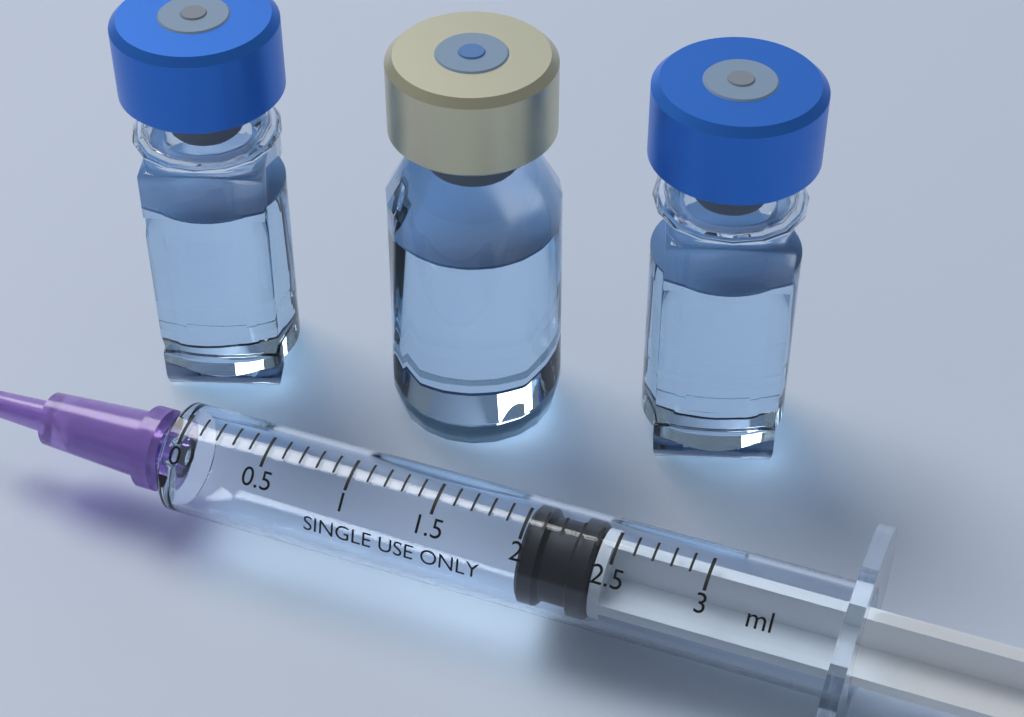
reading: 2.0 ml
